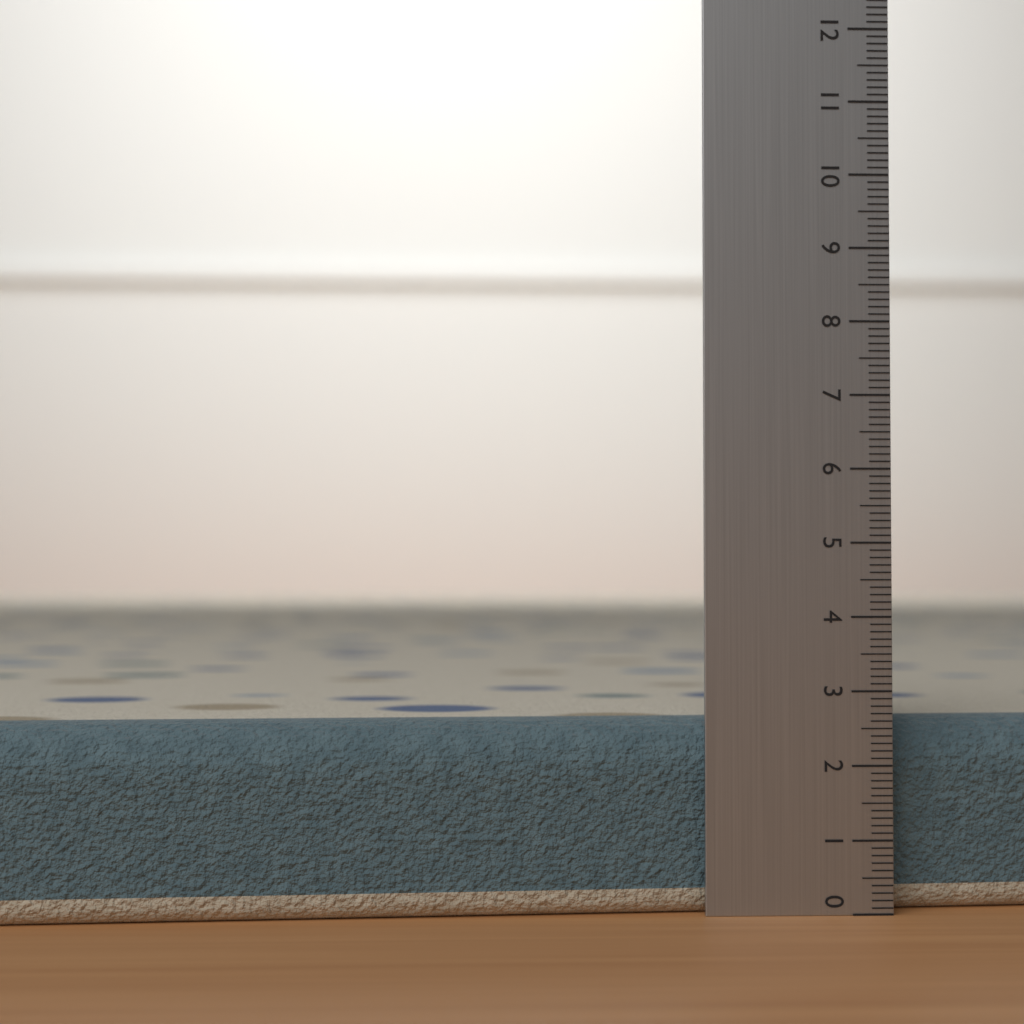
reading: 2.6 (no unit)
